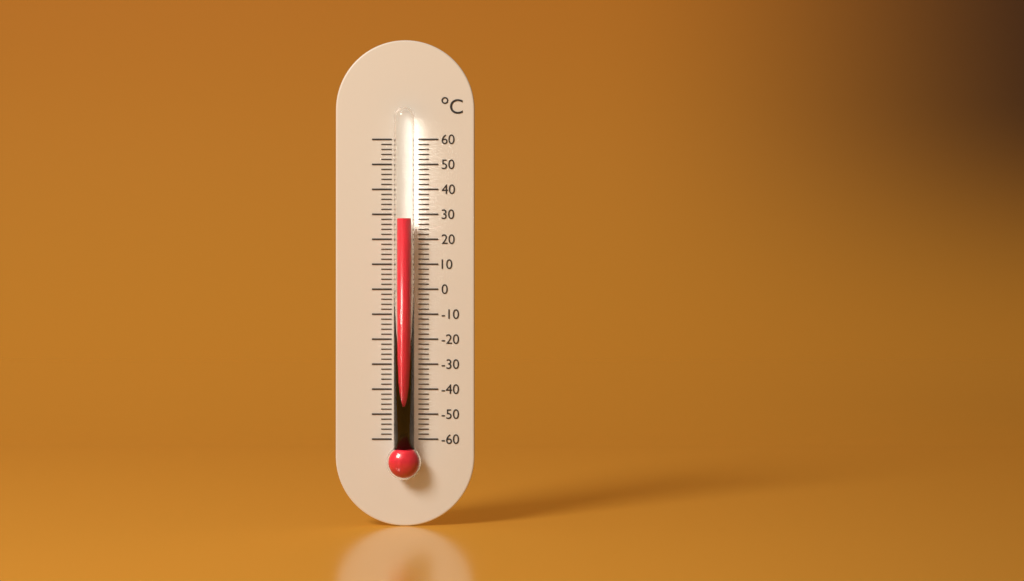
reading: 28 °C
